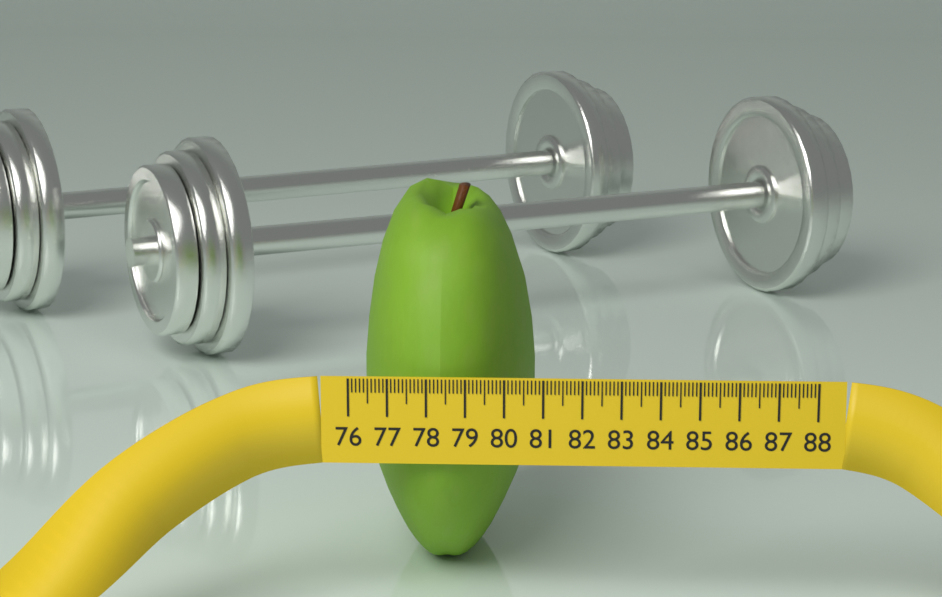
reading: 80.7 (no unit)
